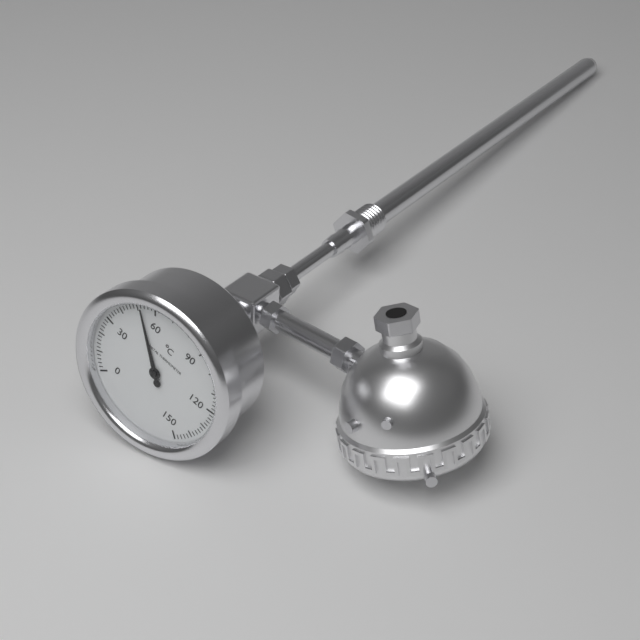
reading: 52 °C
